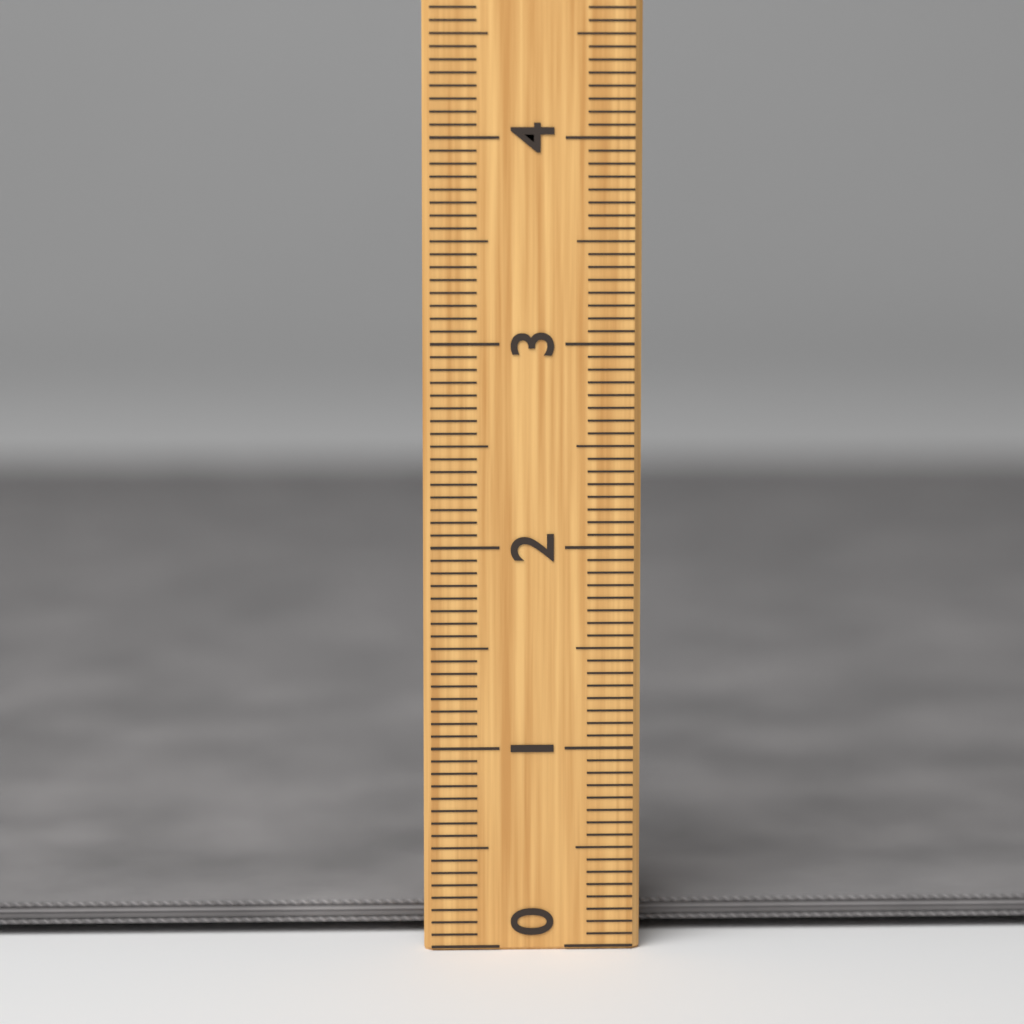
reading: 0.2500 (no unit)
